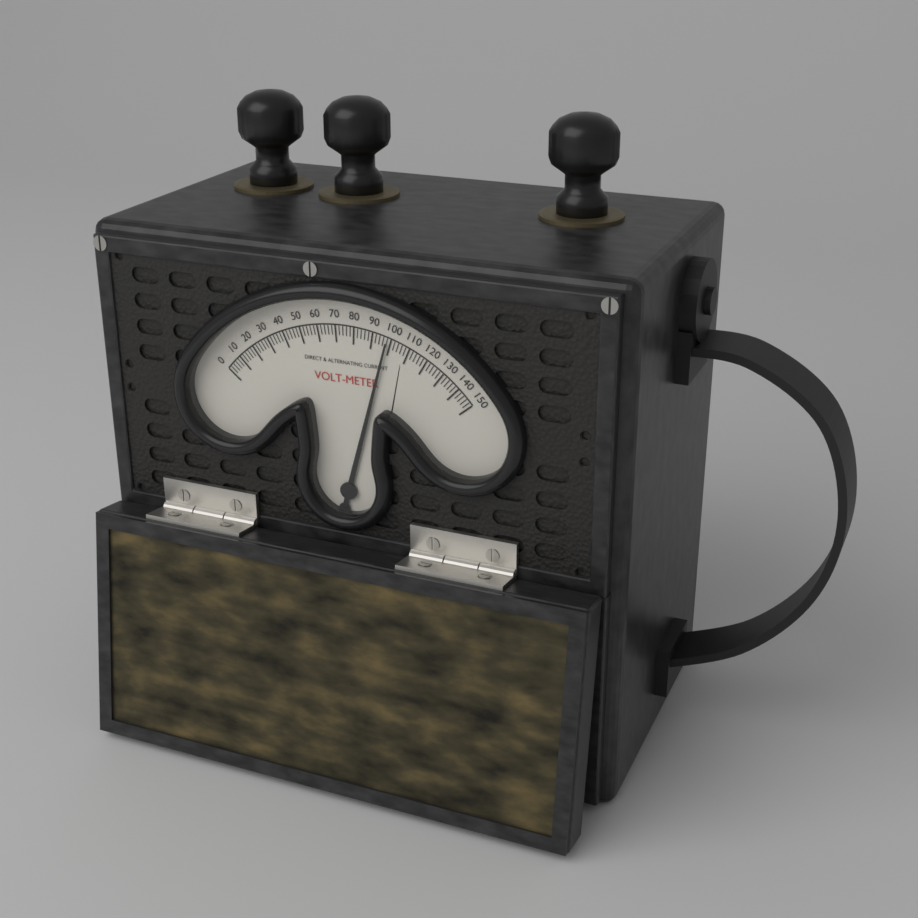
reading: 98 V
